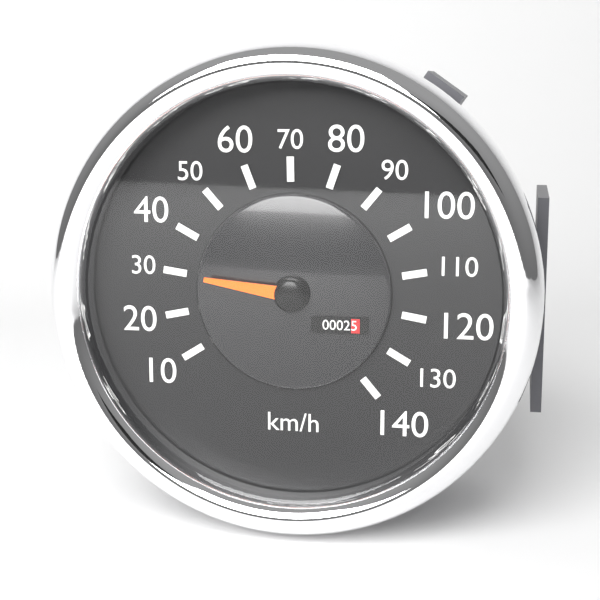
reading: 30 km/h
